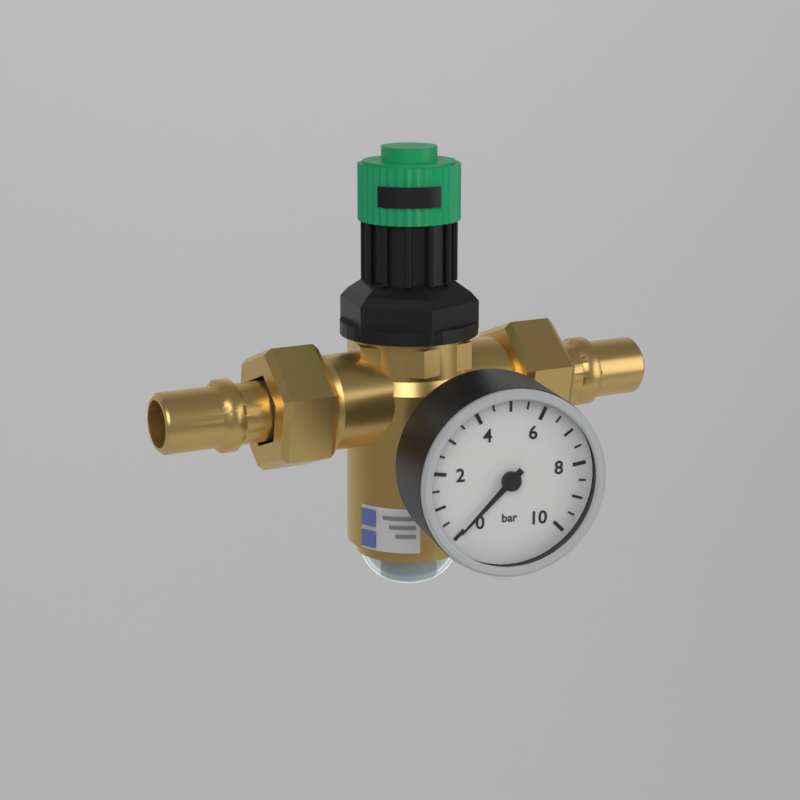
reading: 0.0 bar
